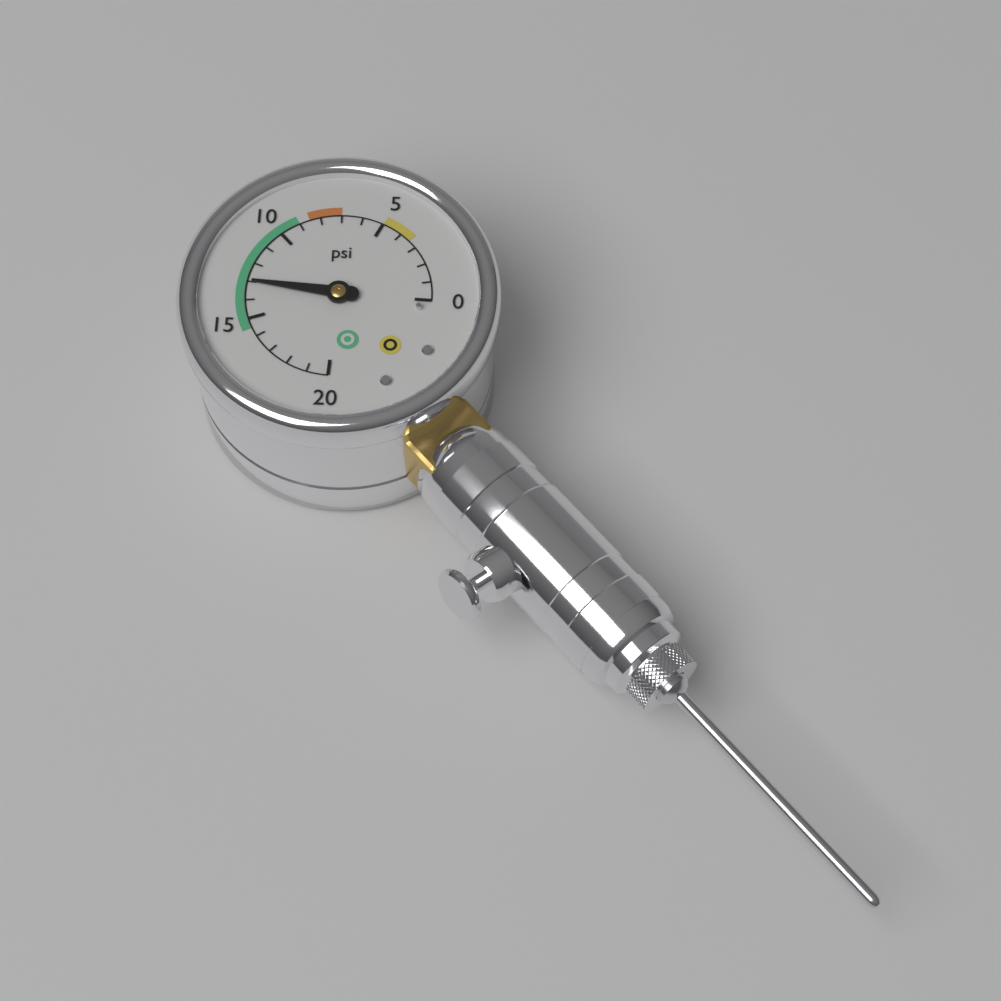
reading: 13 psi
